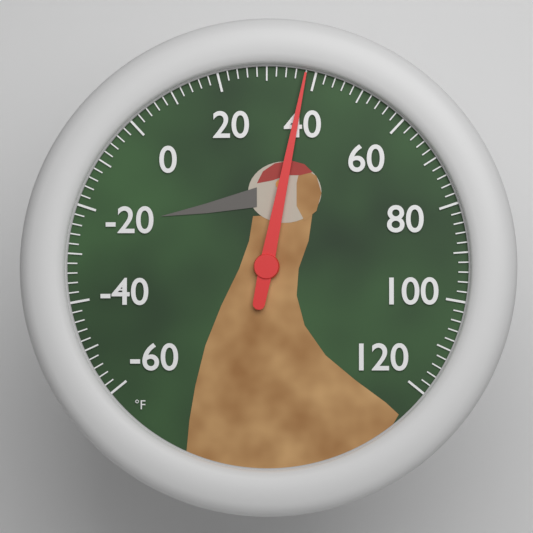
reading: 38 °F
